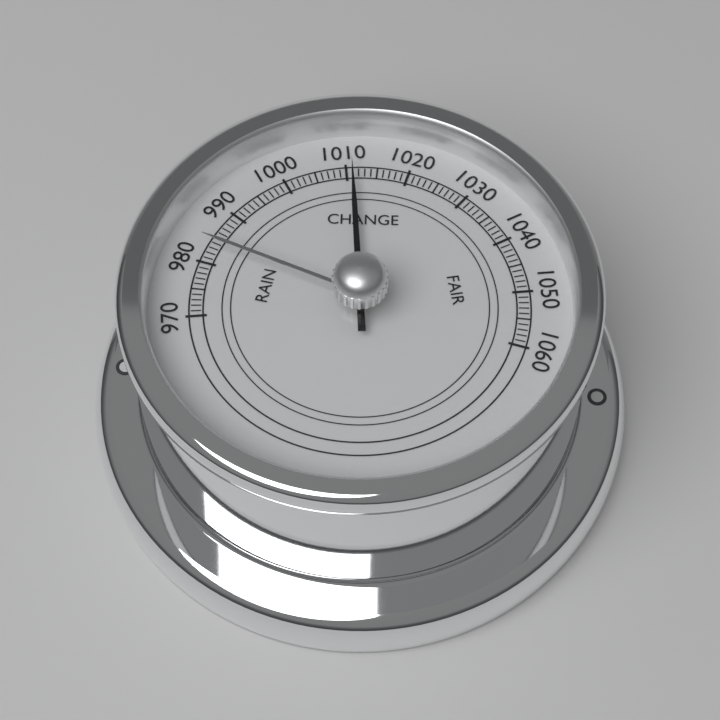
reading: 1011 (no unit)
